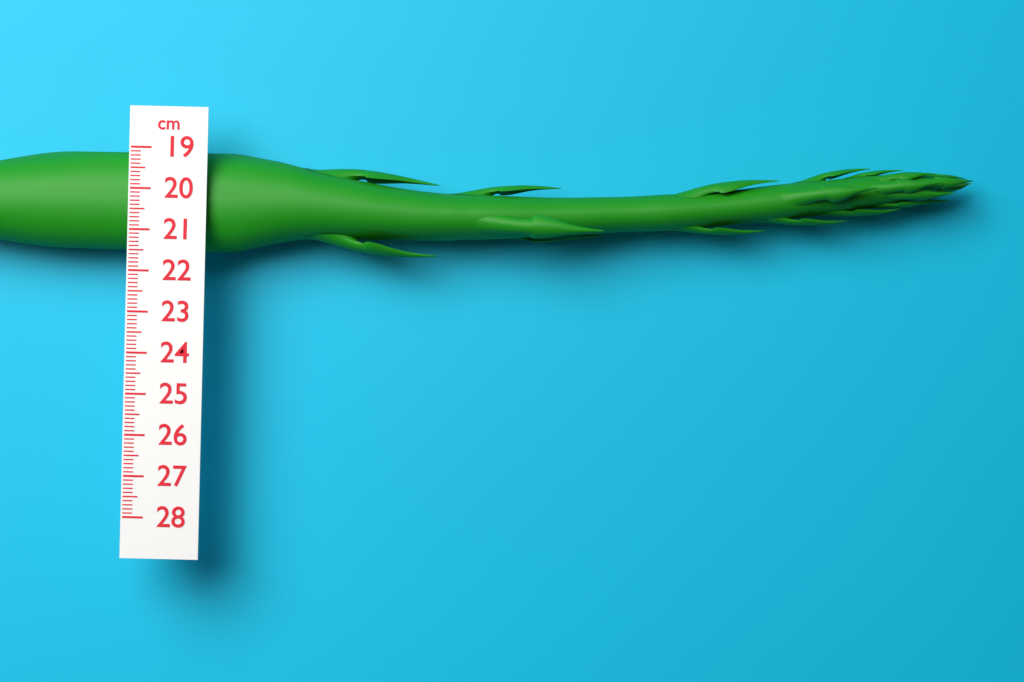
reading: 21.5 cm
